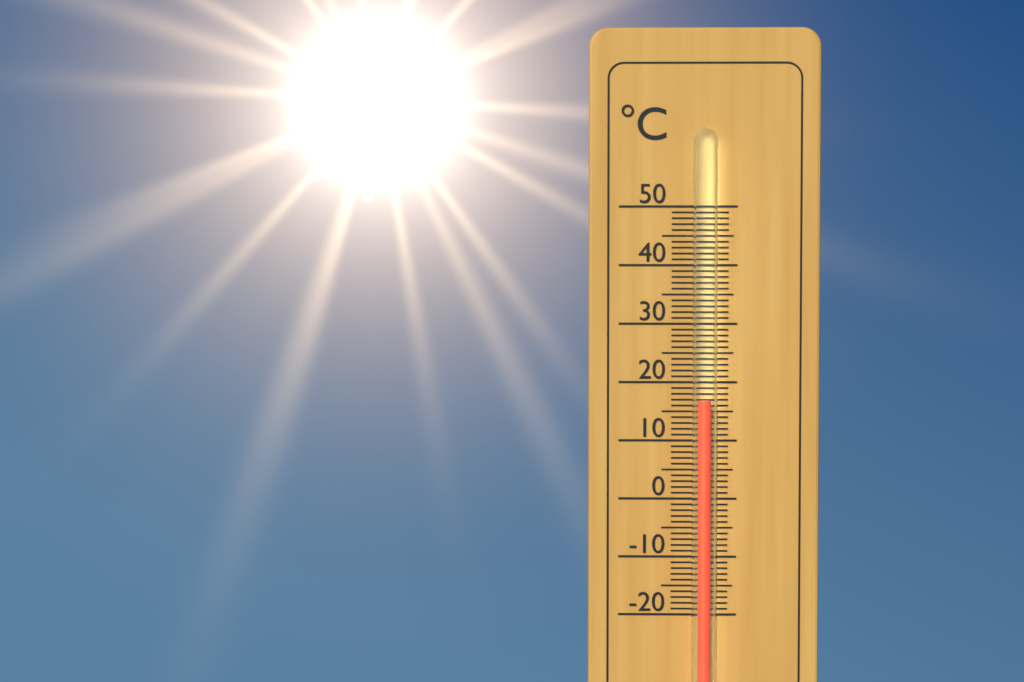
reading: 17 °C
